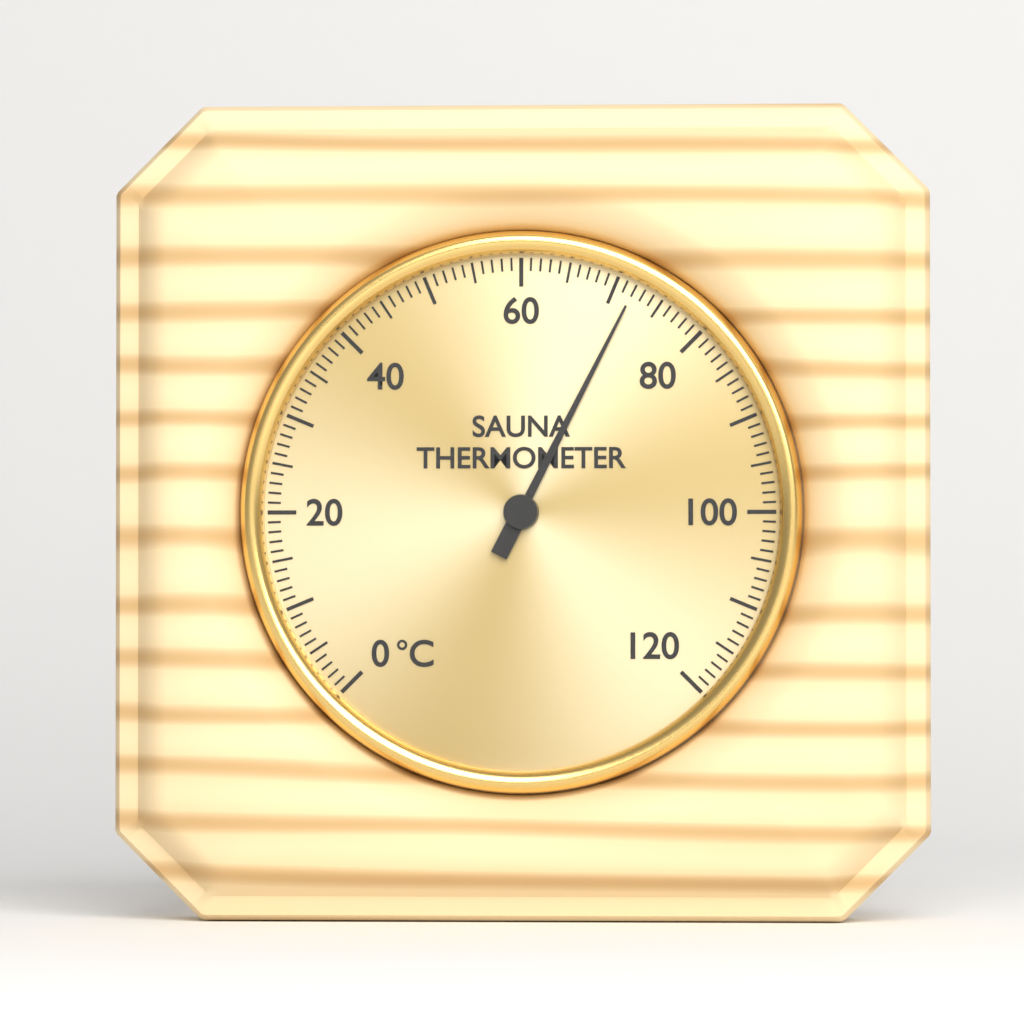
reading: 72 °C
